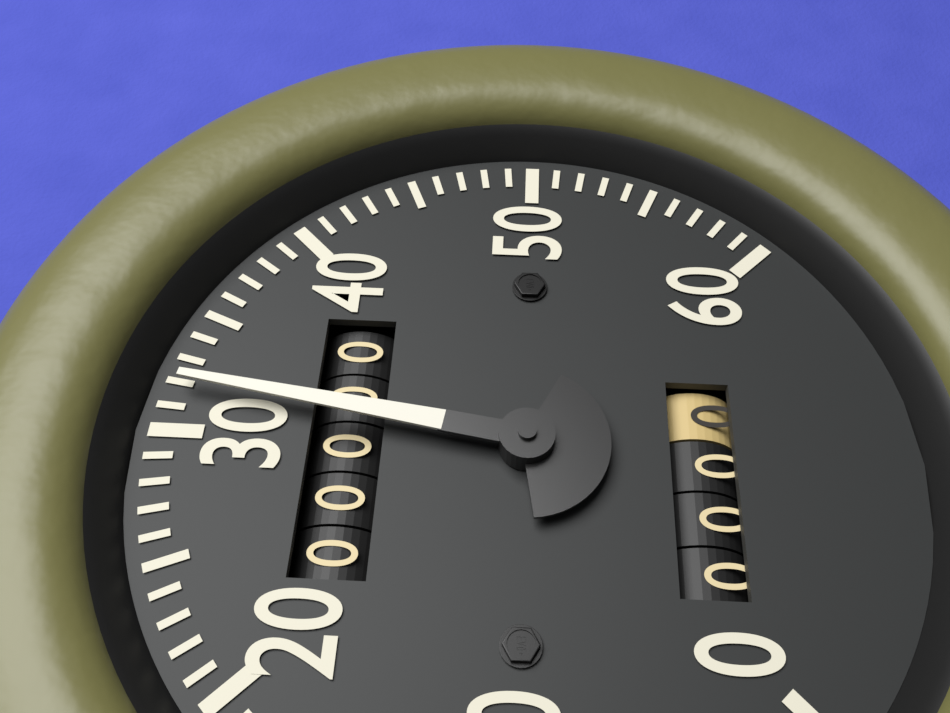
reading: 32 (no unit)
